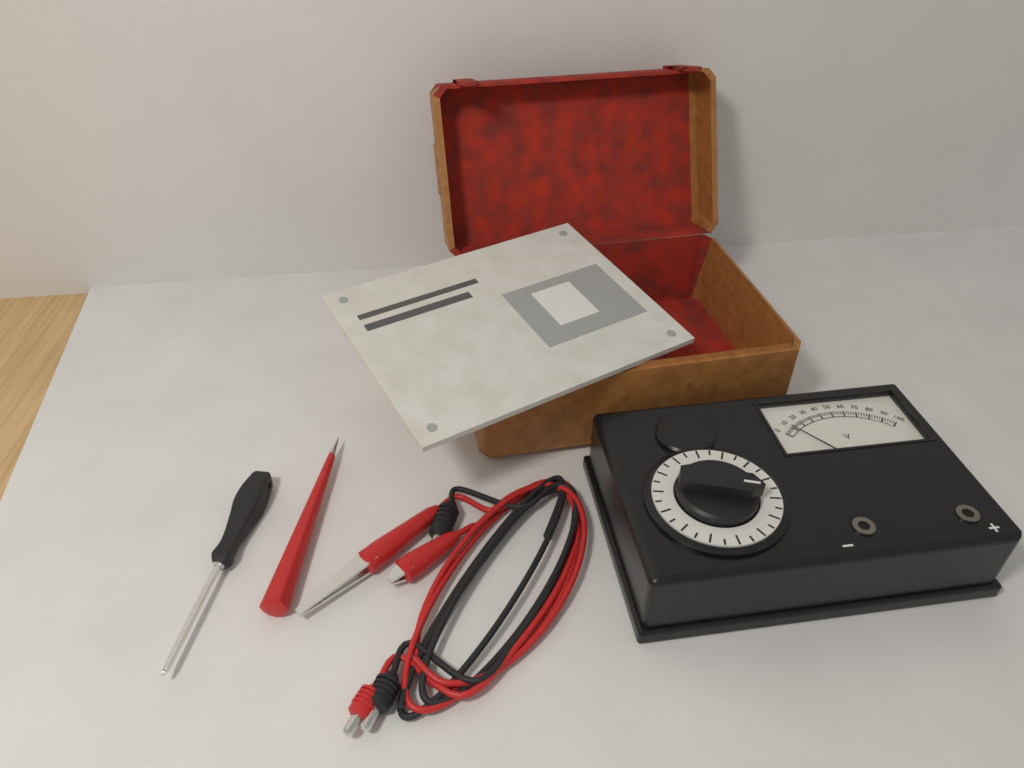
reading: 10 V
